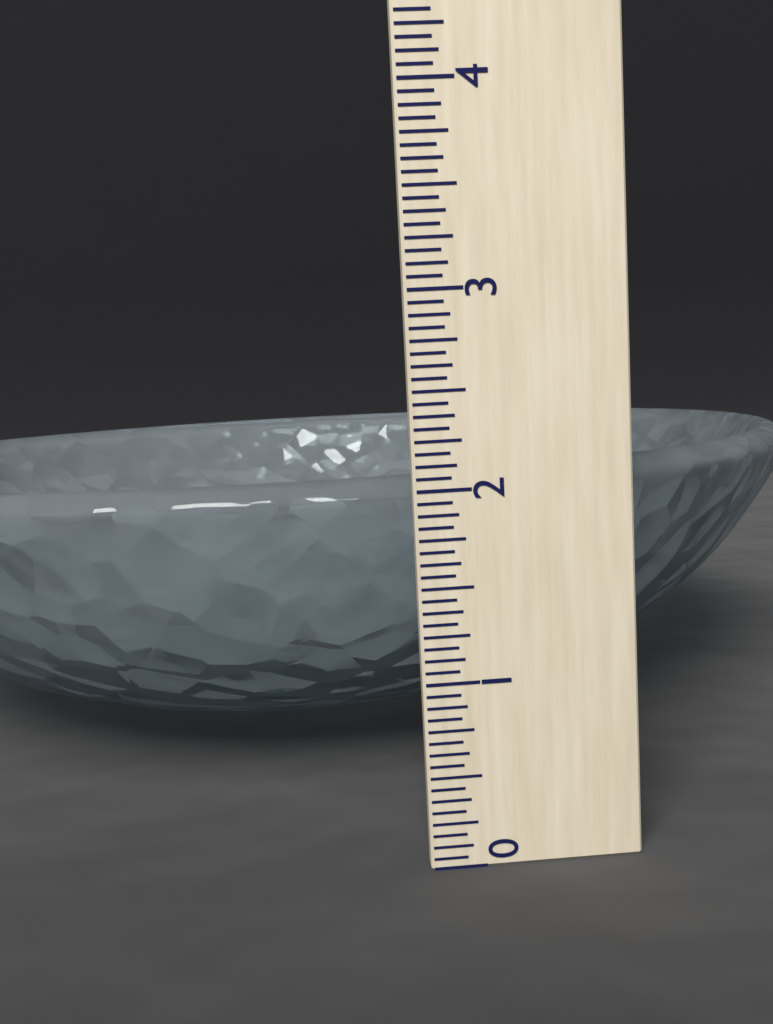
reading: 2.0625 (no unit)
